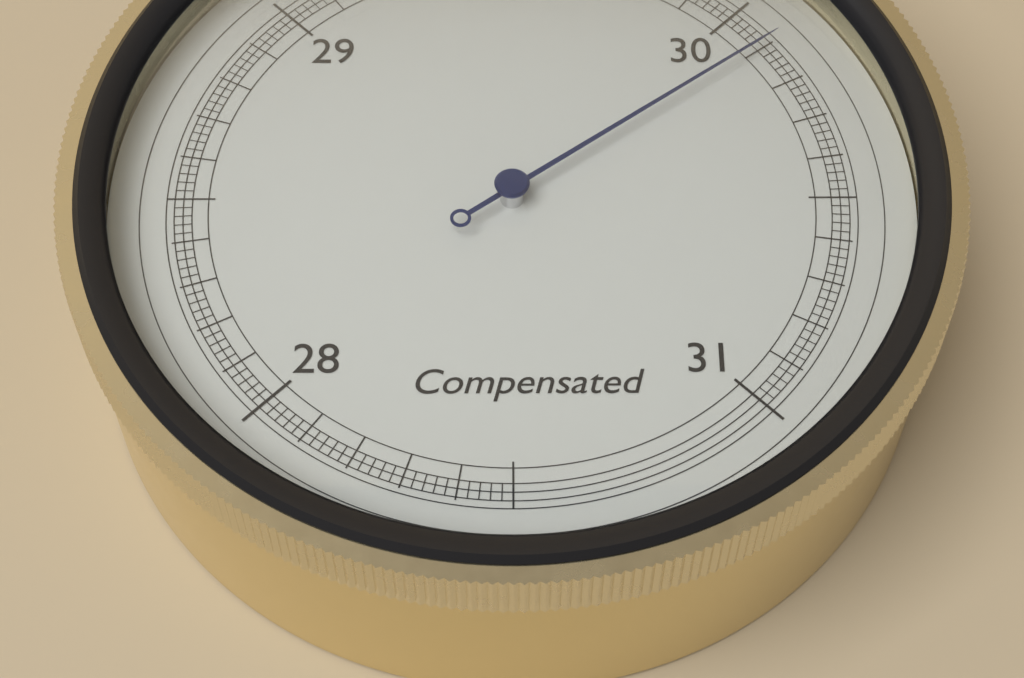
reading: 30.10 inHg
